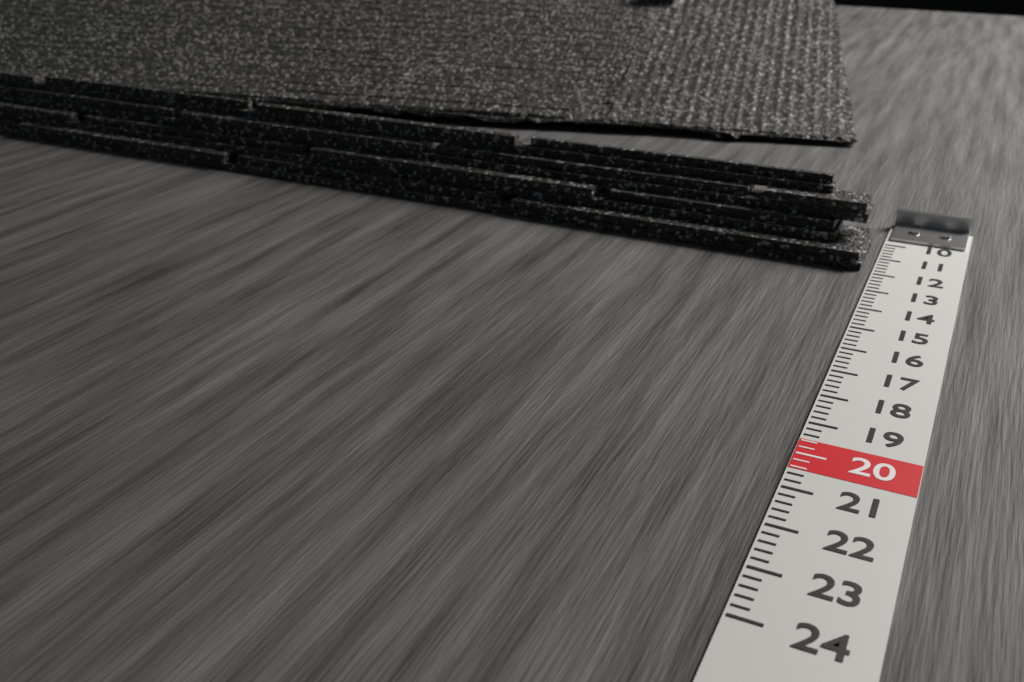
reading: 11.8 (no unit)
